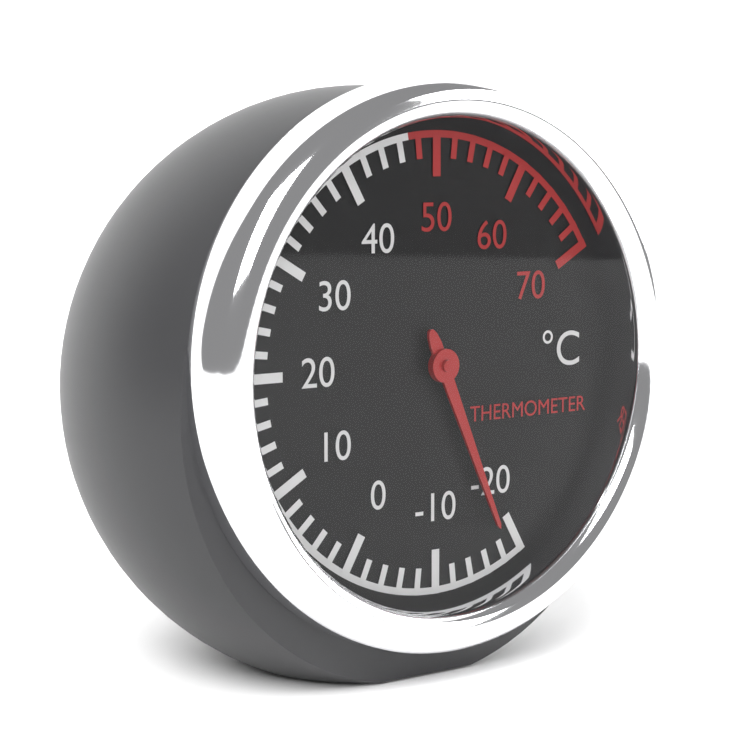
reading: -18 °C
